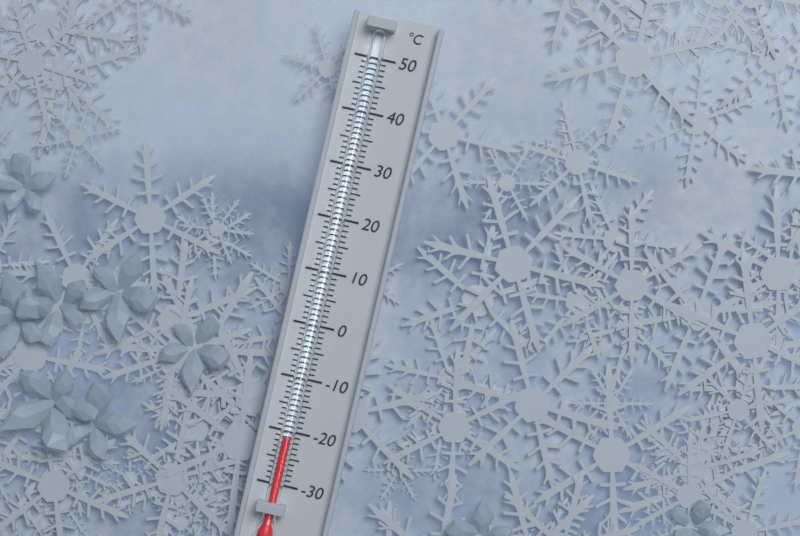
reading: -21 °C
